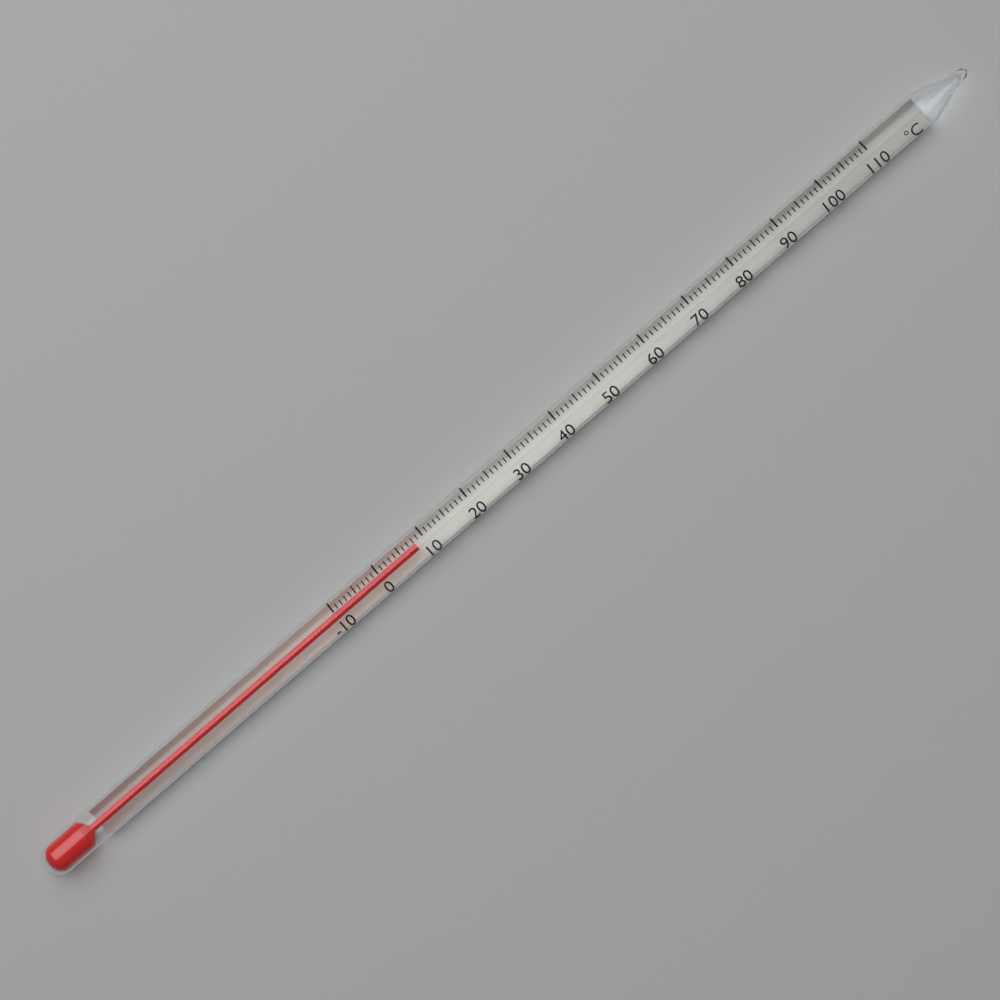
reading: 8 °C
